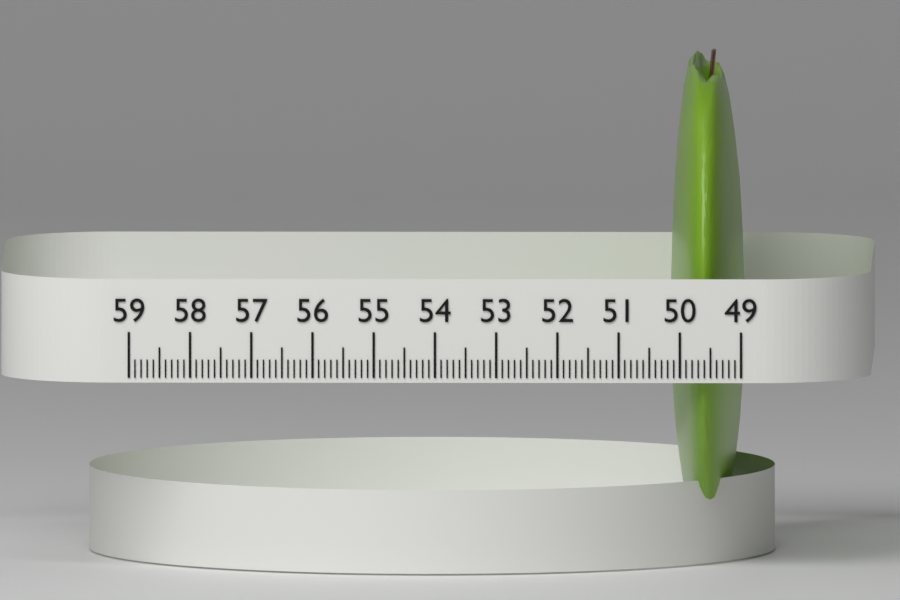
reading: 50.2 (no unit)
